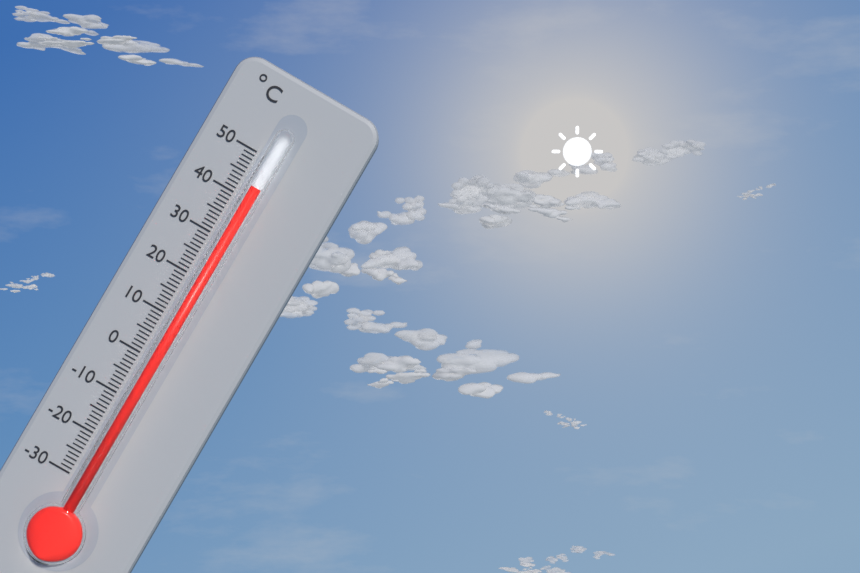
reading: 43 °C
